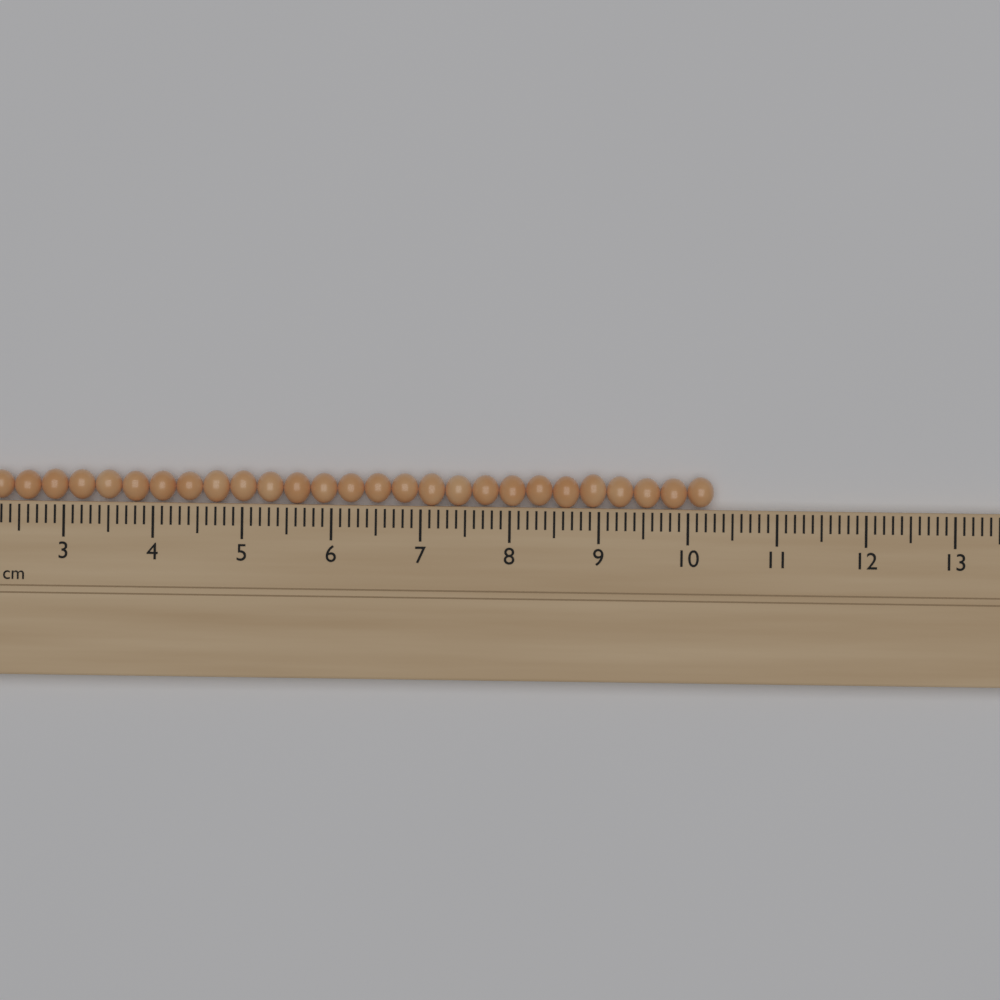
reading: 10.3 cm
